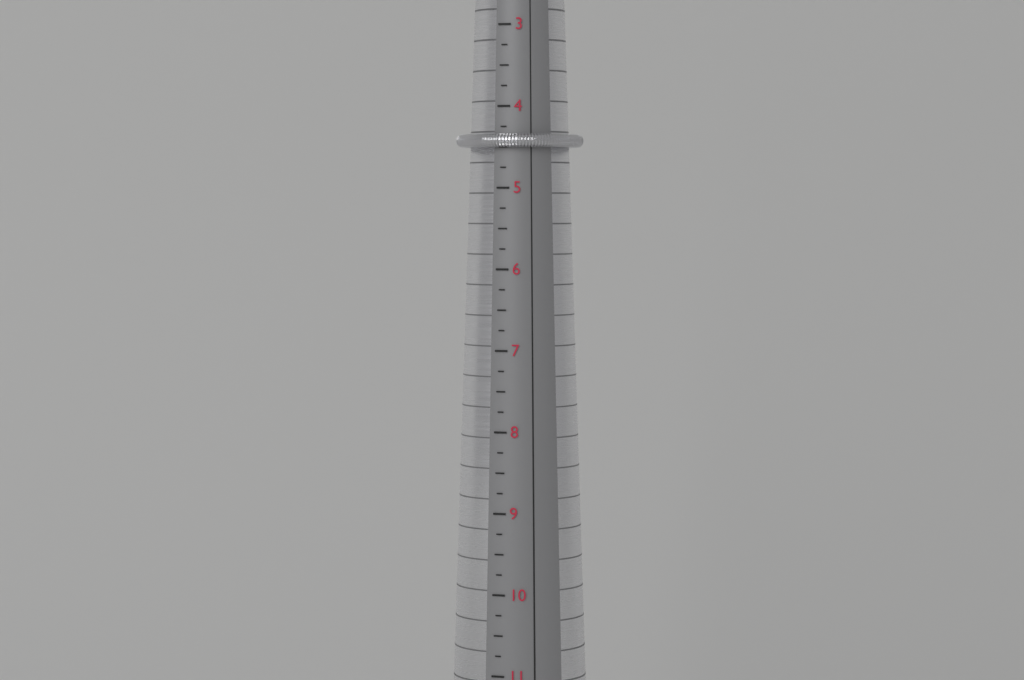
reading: 4.50 (no unit)
